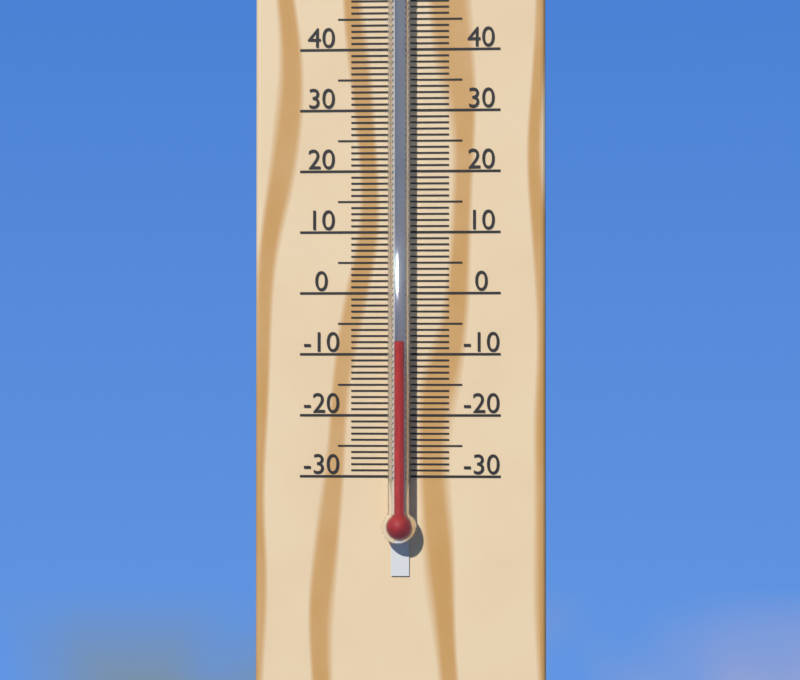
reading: -8 °C
